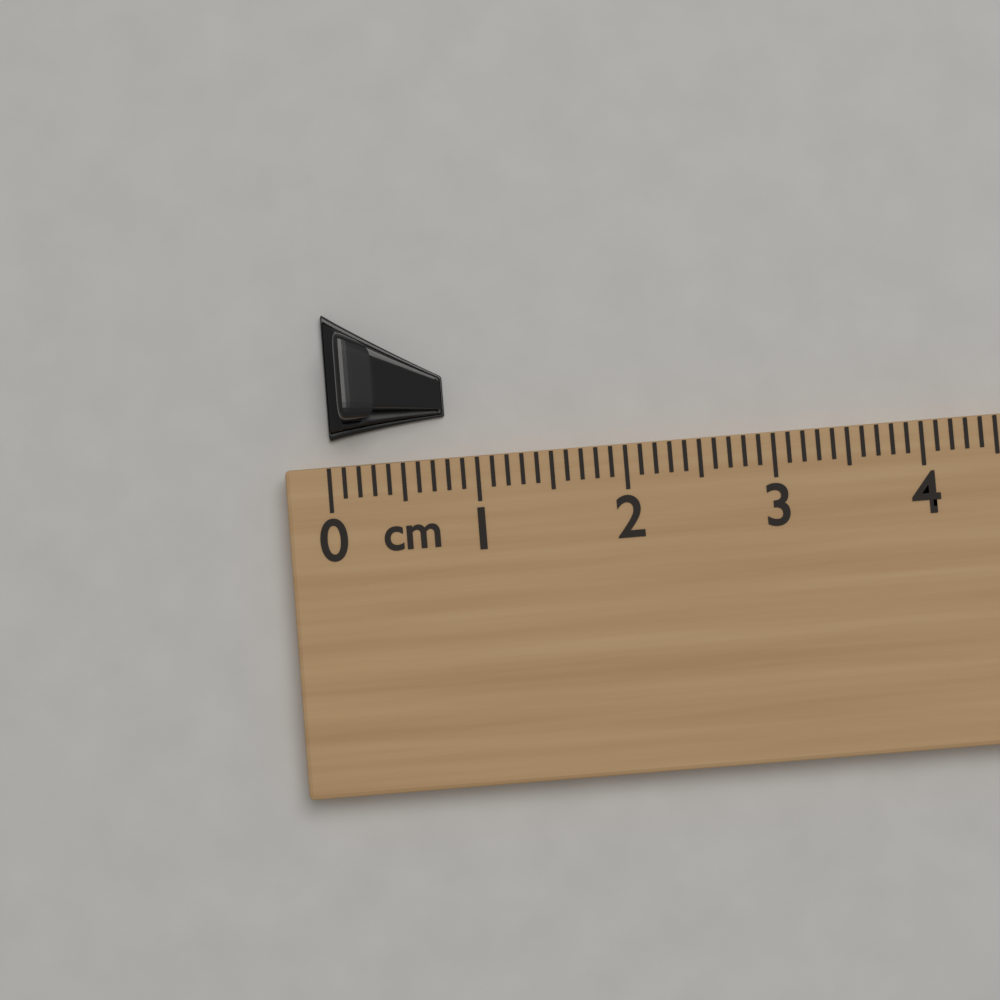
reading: 0.8 cm
